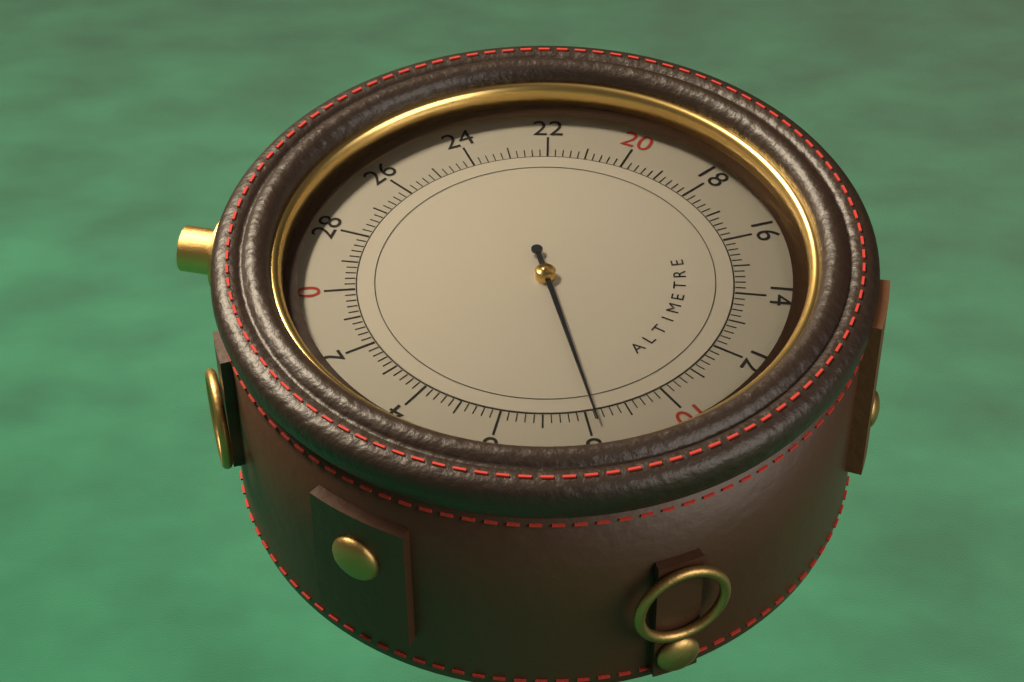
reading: 8.2 (no unit)
